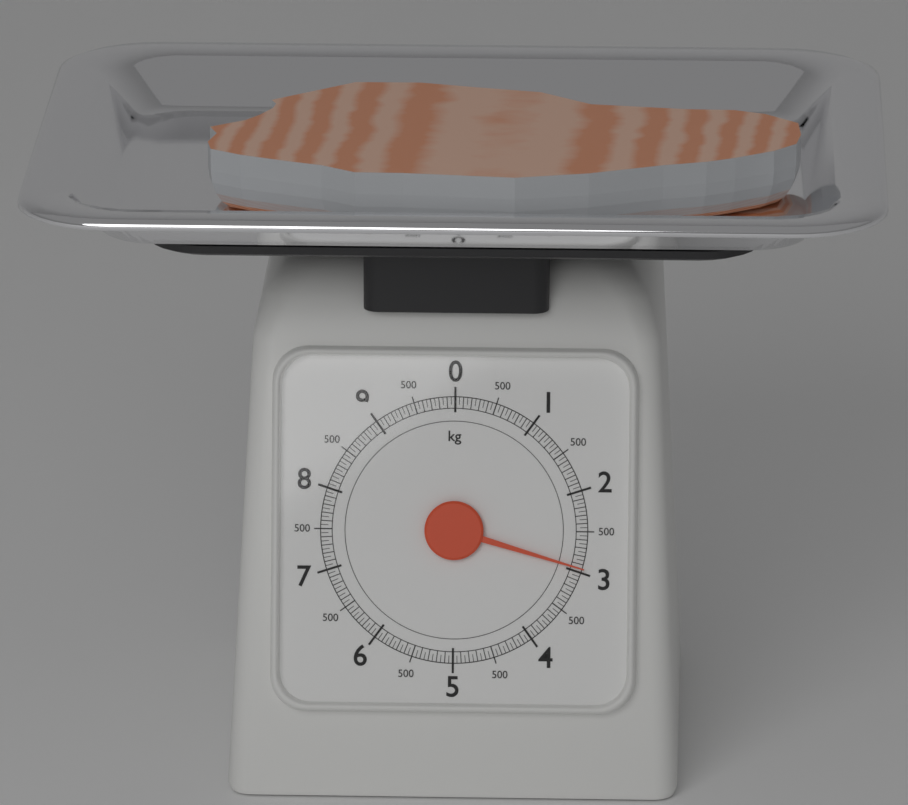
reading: 2.95 kg
